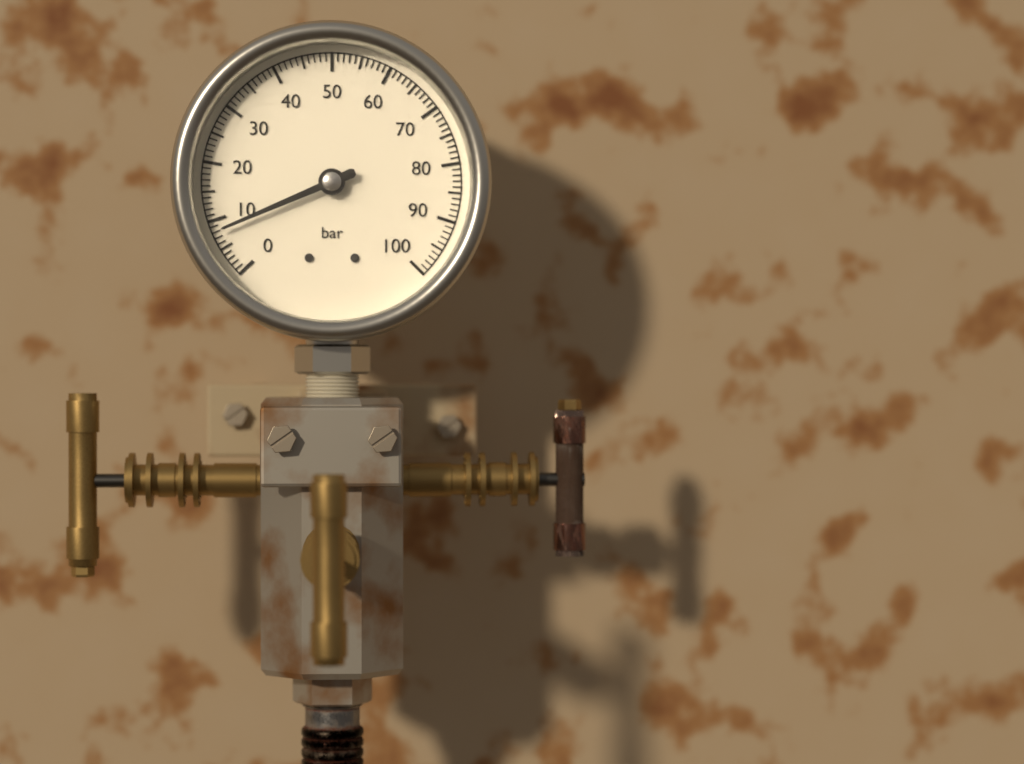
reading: 8 bar
